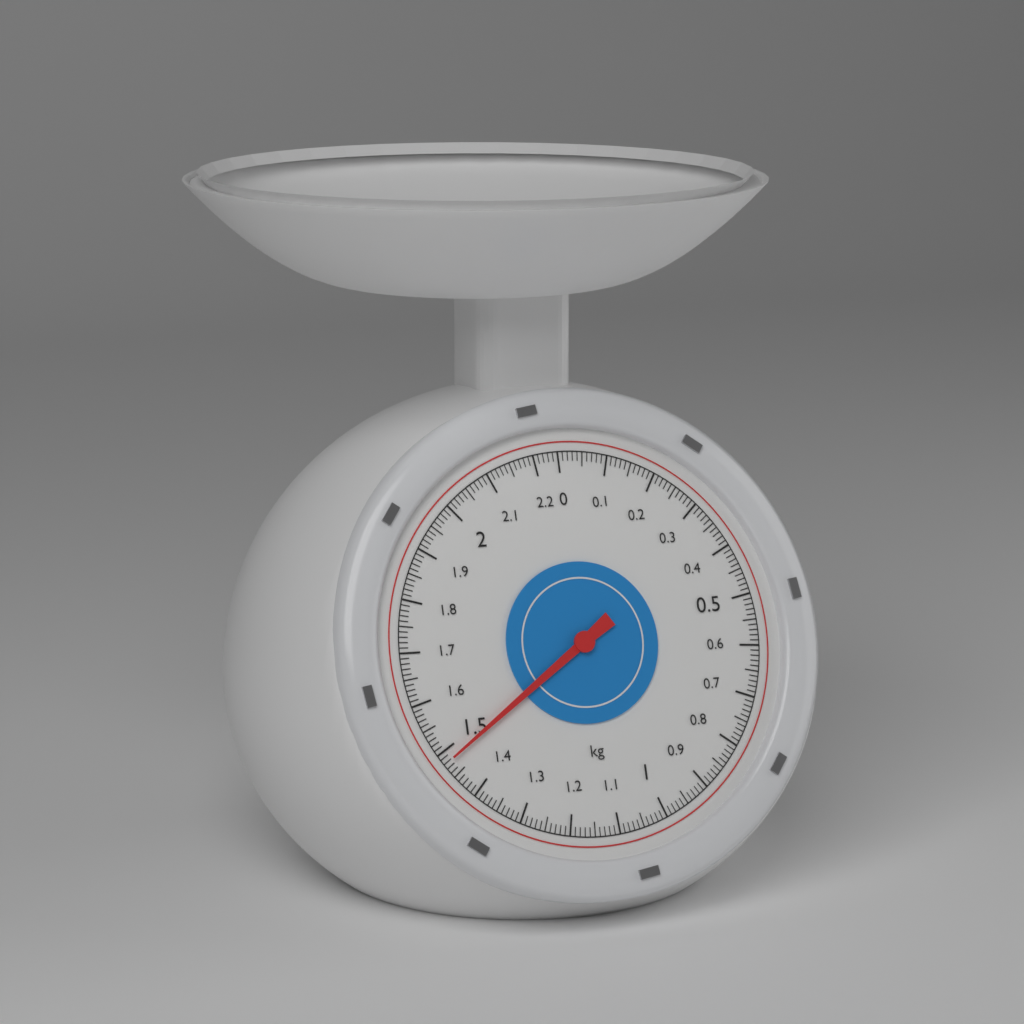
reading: 1.48 kg
